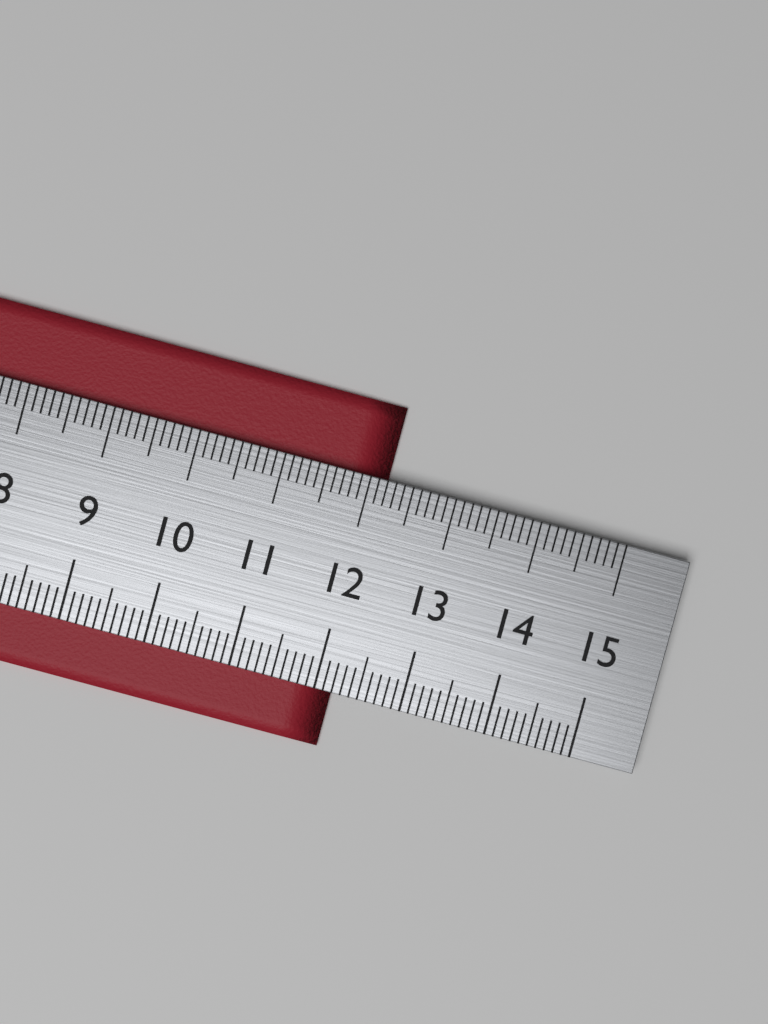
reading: 12.2 cm
